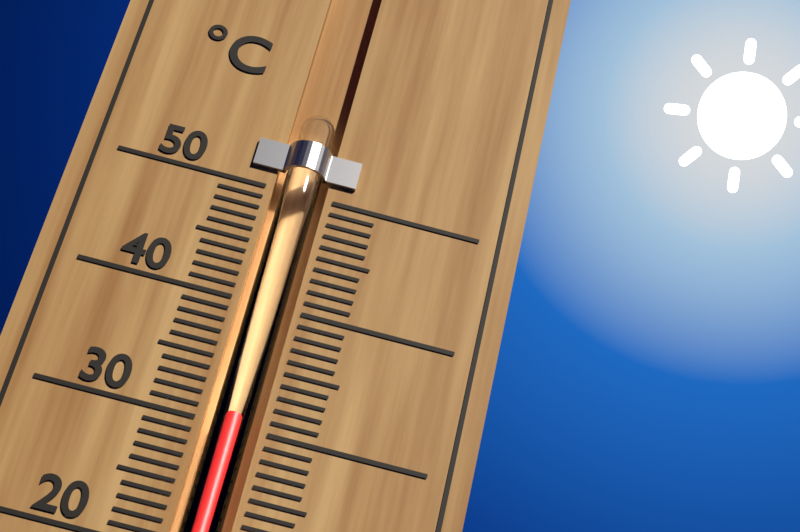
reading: 31 °C
